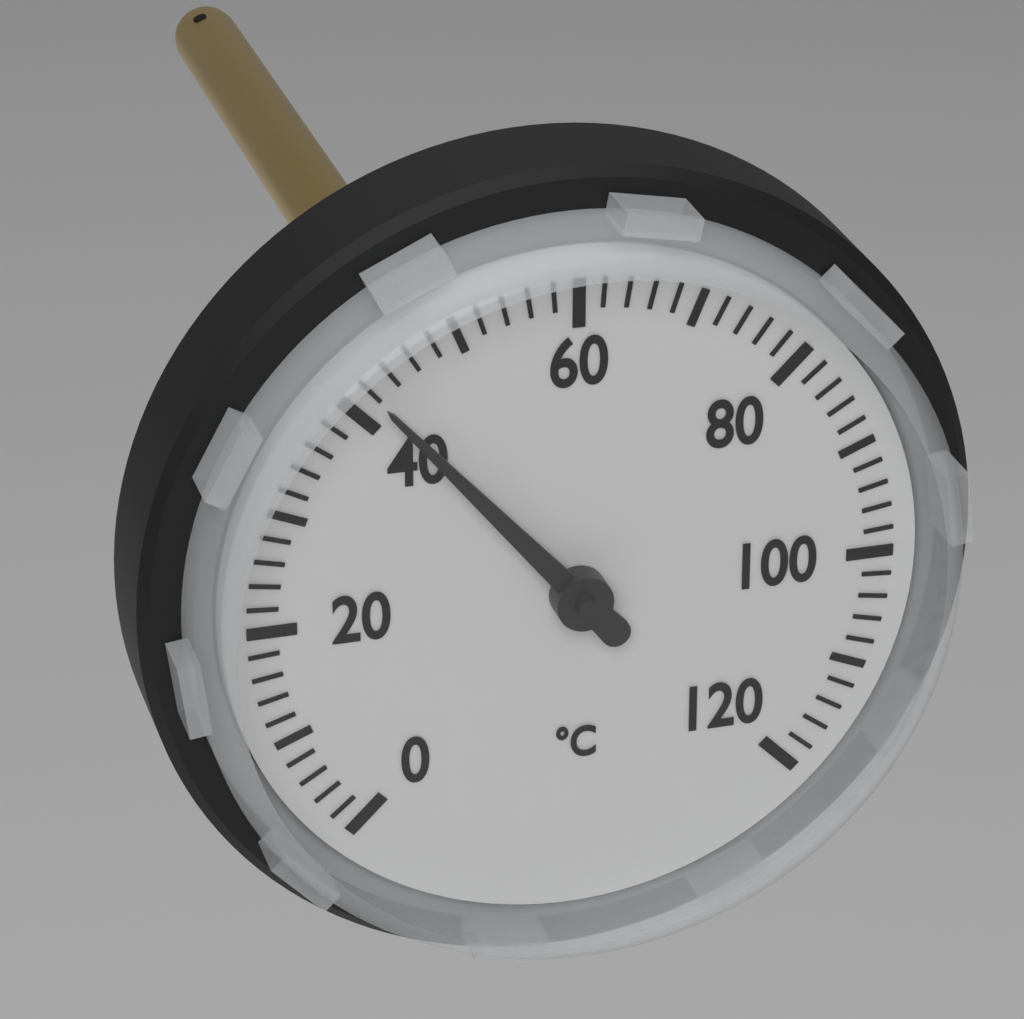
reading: 42 °C
